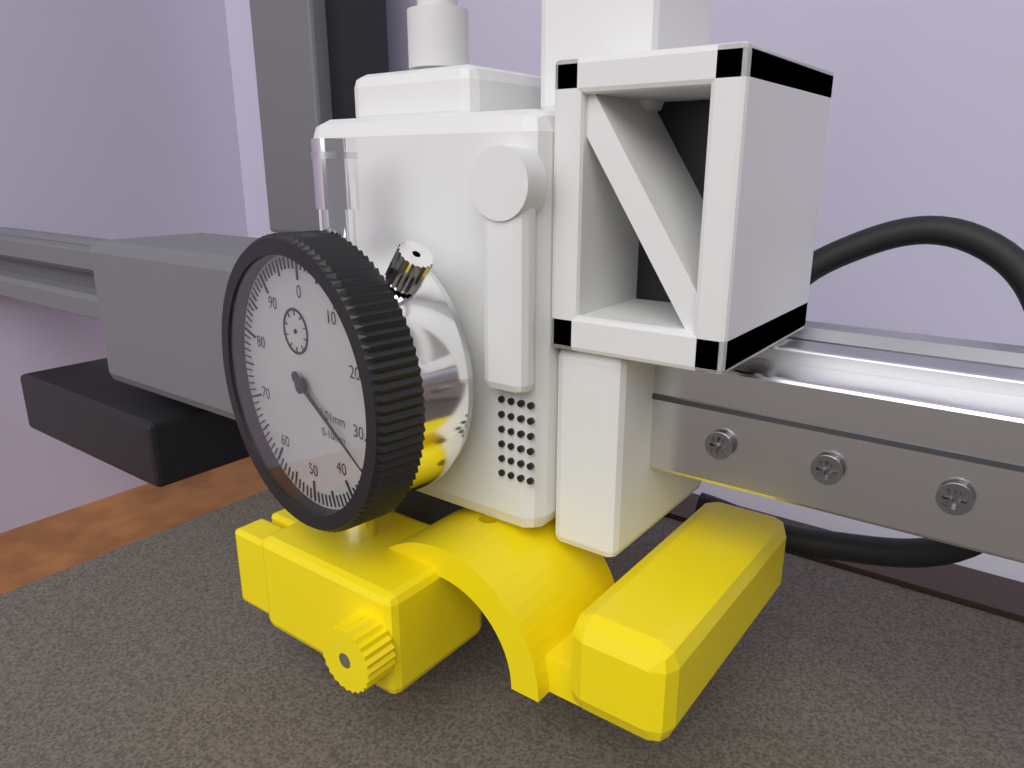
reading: 34 0.01mm
